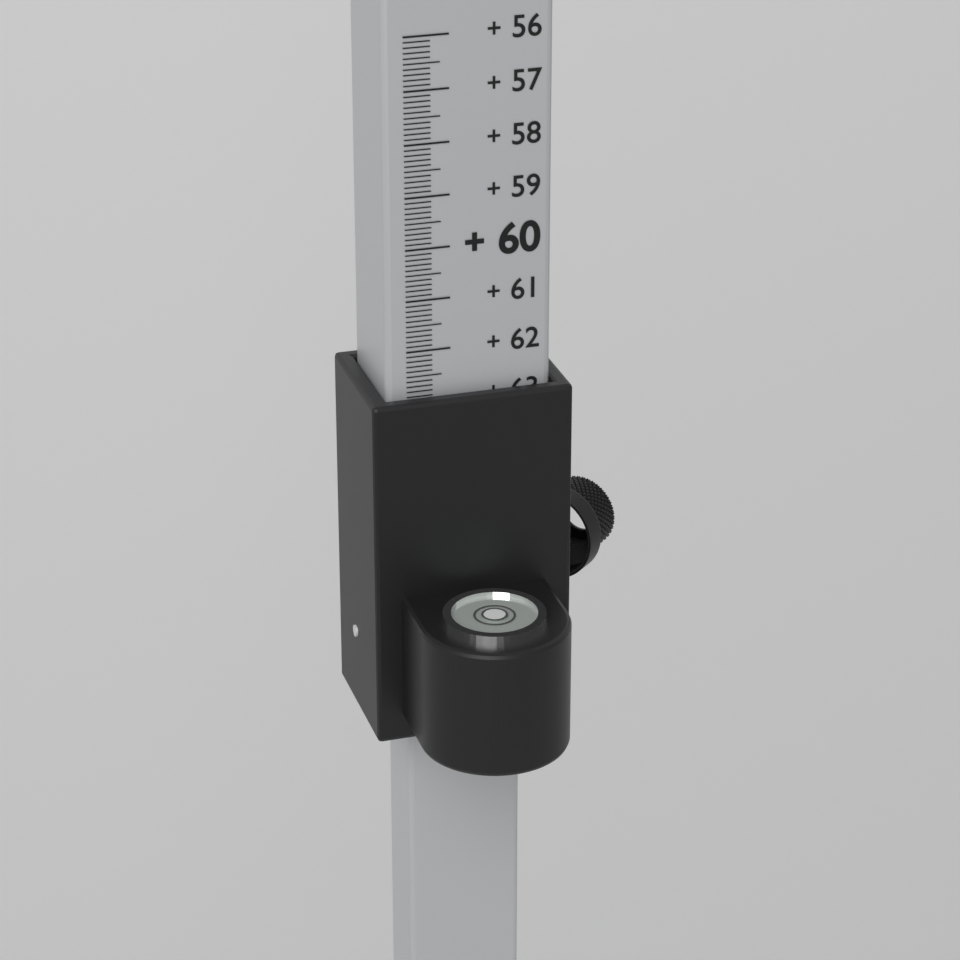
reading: 62.9 (no unit)
